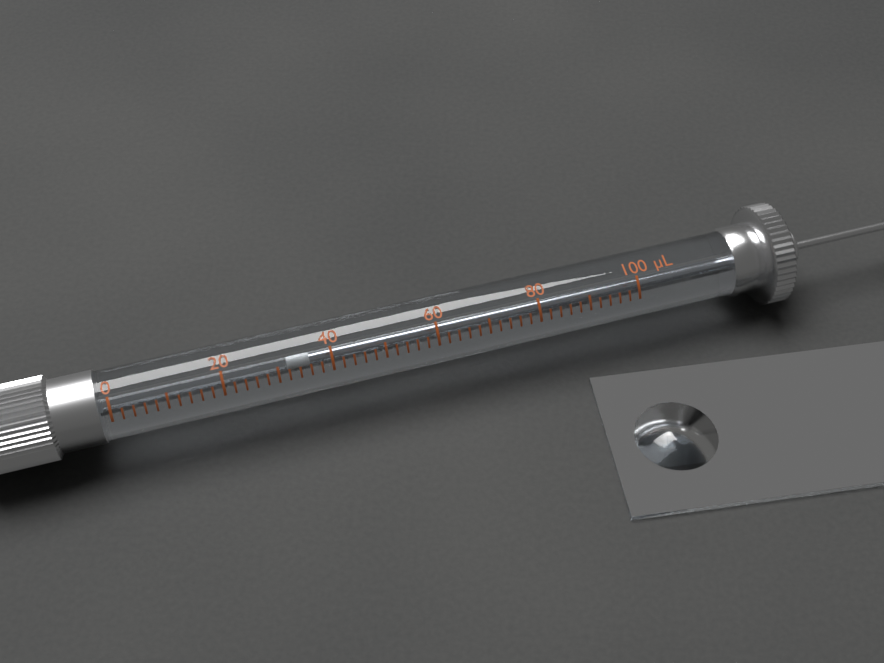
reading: 32 µL
